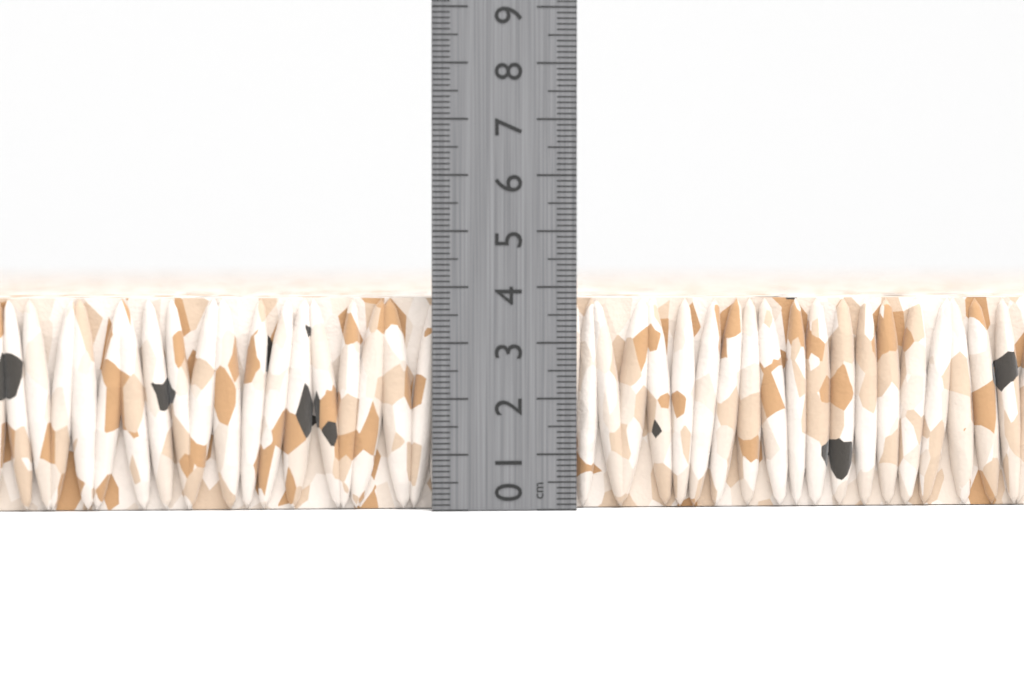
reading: 3.8 cm
